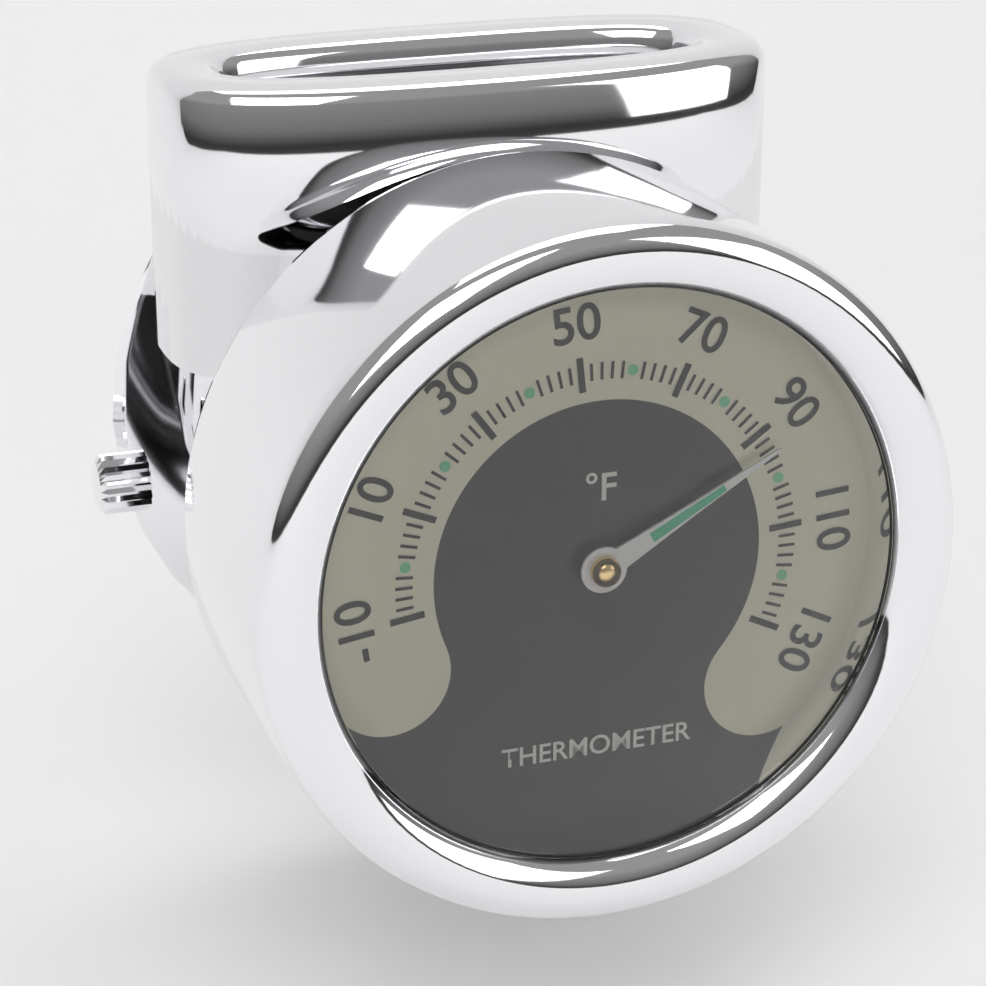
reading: 94 °F
